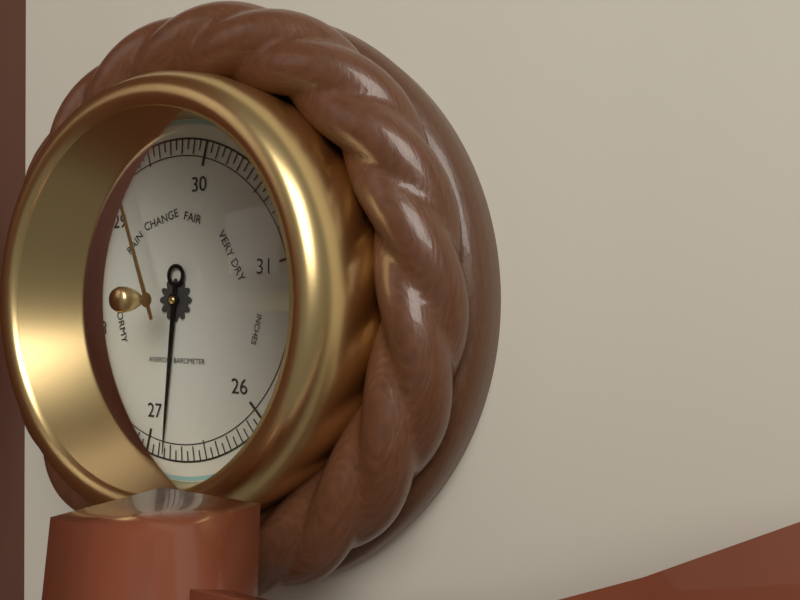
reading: 26.85 inHg
